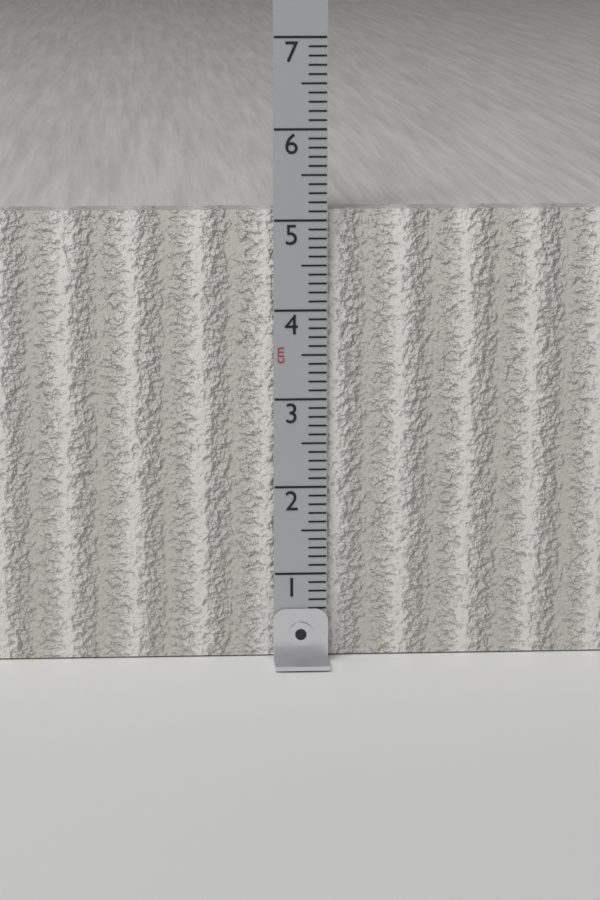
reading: 5.1 cm
